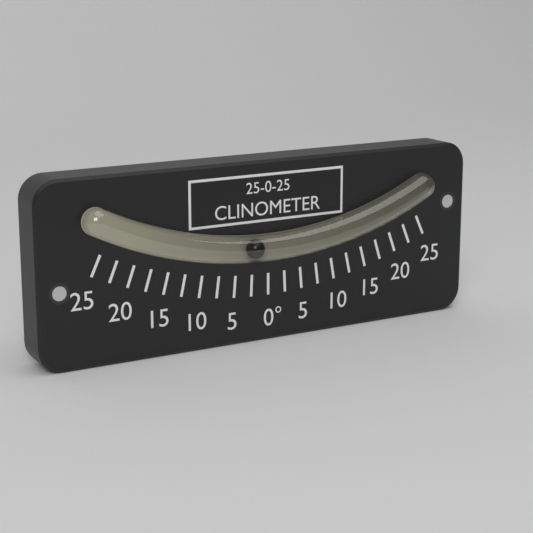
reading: -2.5 °
